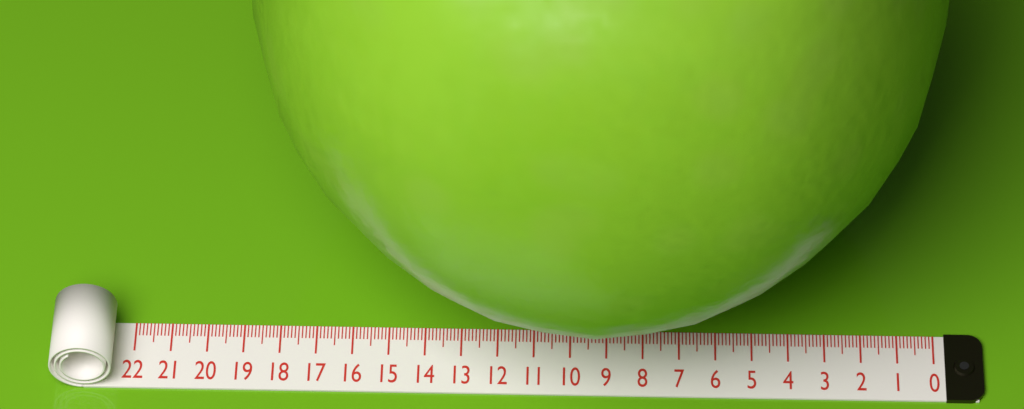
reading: 18.7 (no unit)
